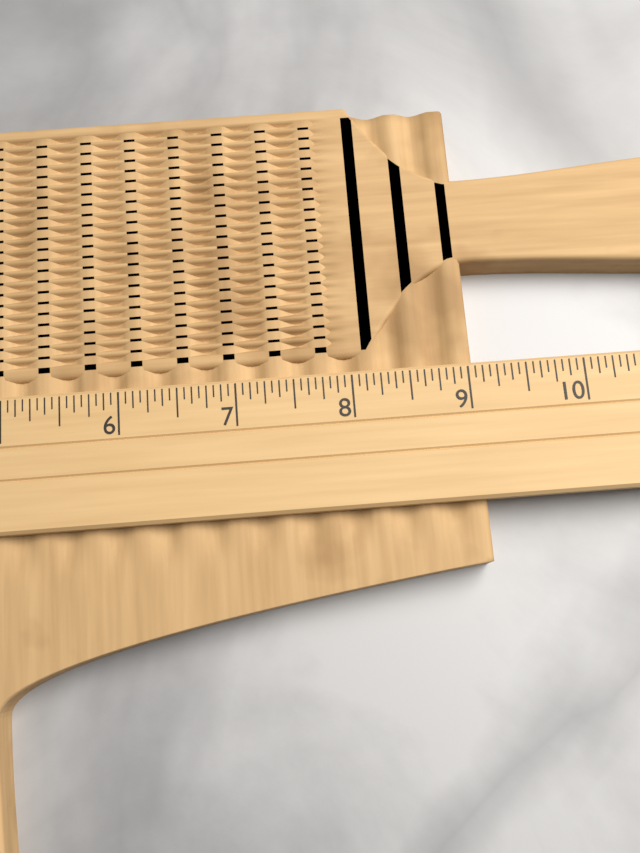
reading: 9.0625 (no unit)
